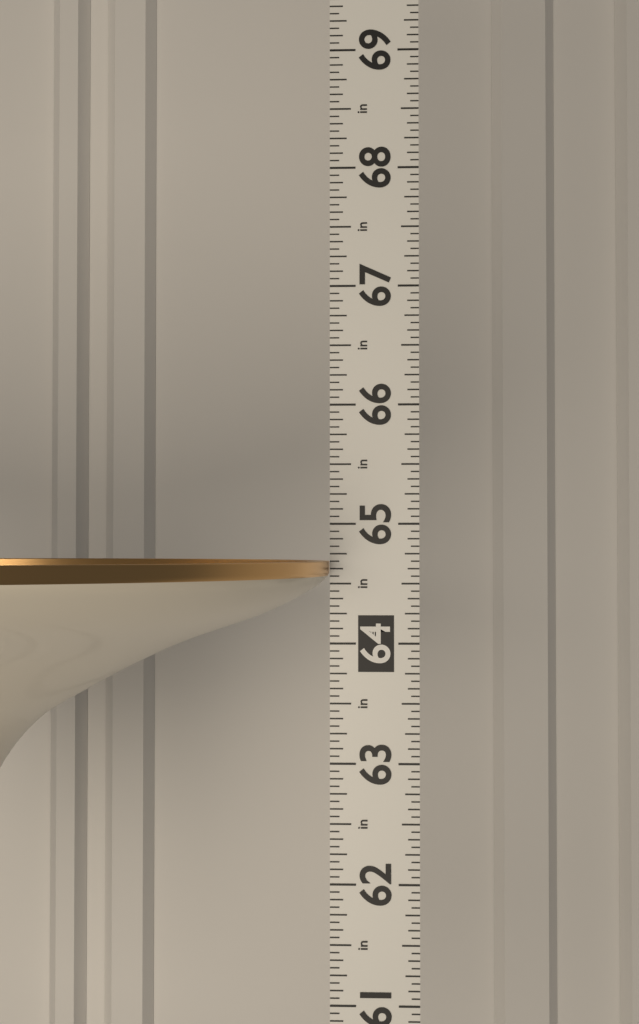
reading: 64.6875 in
